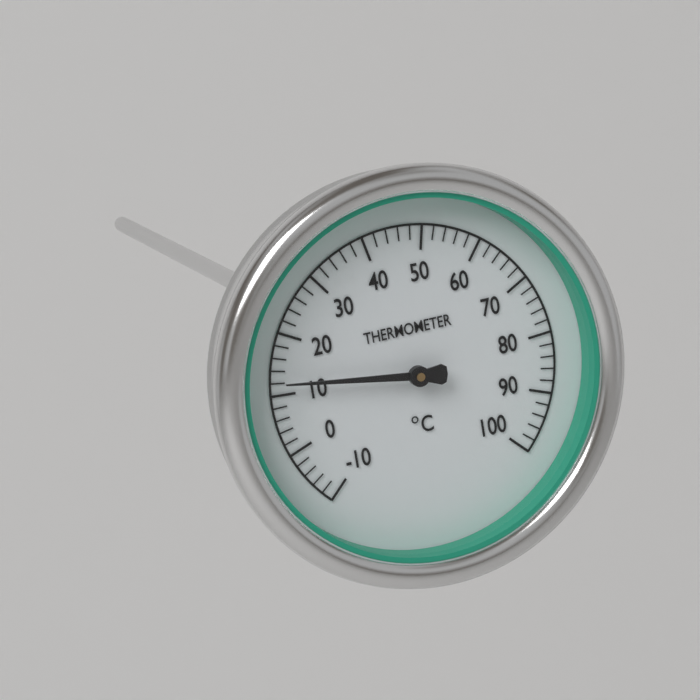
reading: 12 °C
